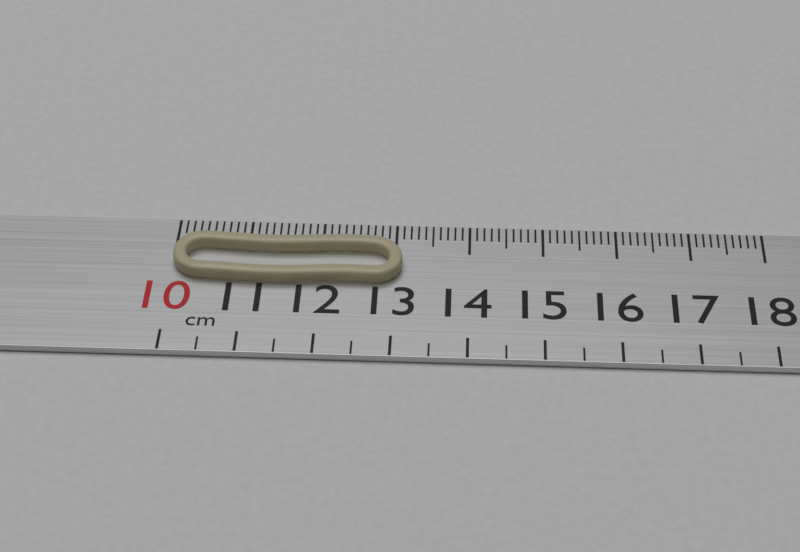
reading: 13.1 cm
